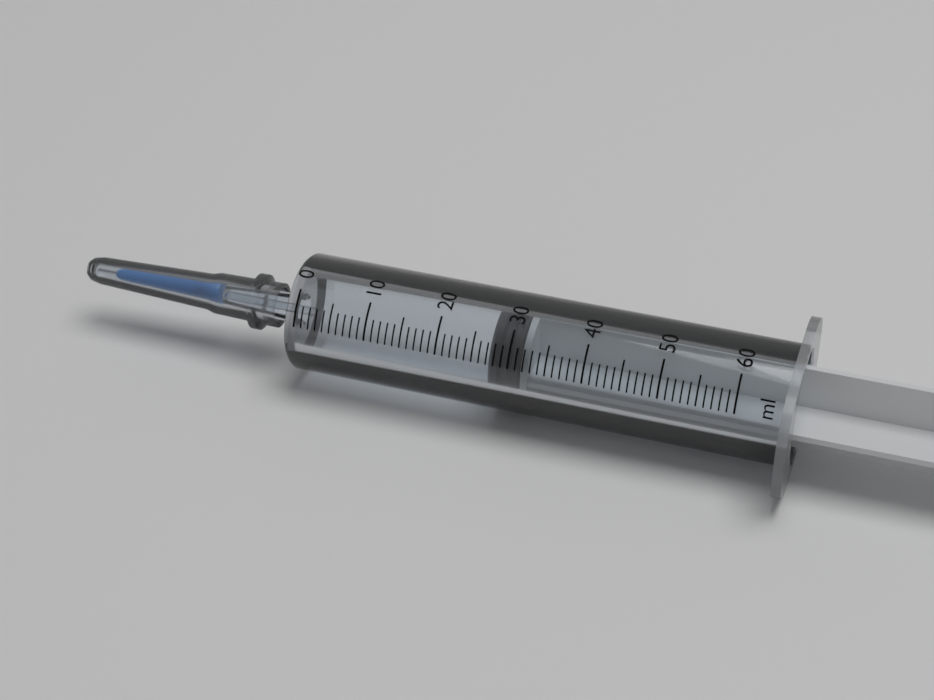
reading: 27 ml
